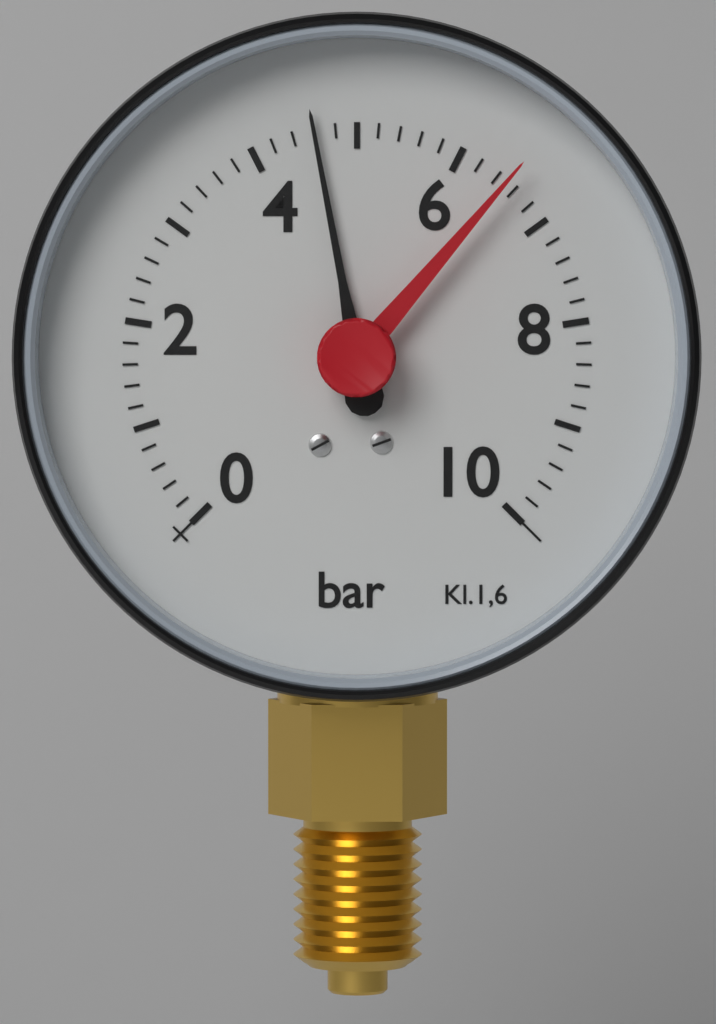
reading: 4.6 bar
